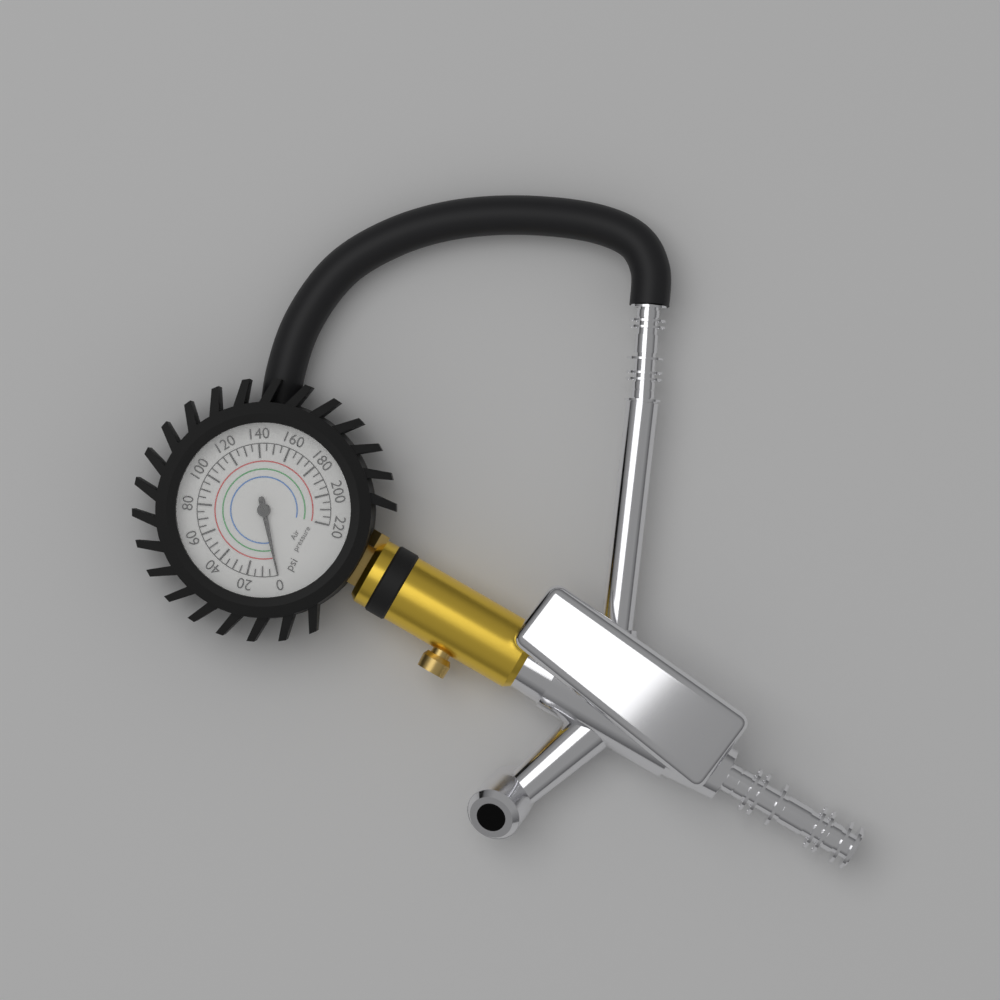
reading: 0 psi
